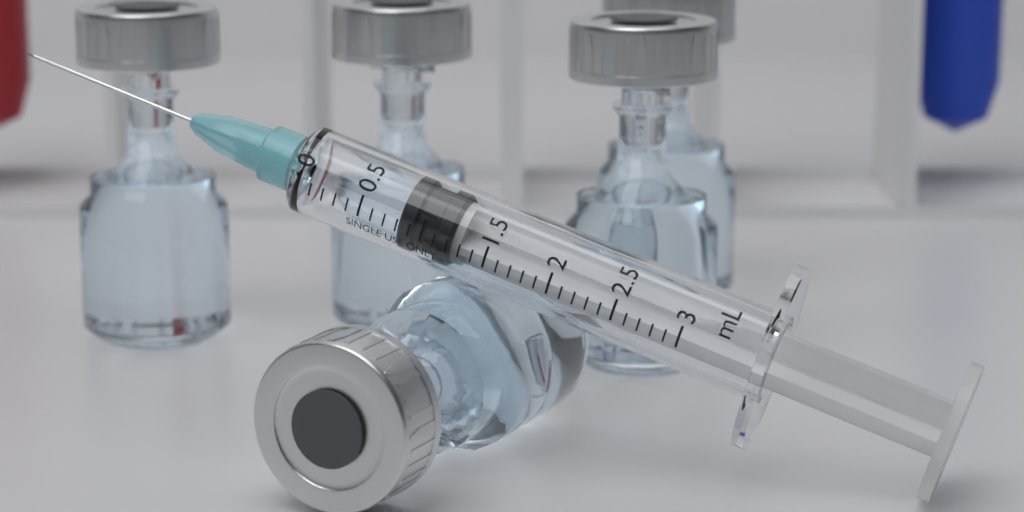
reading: 0.8 mL
